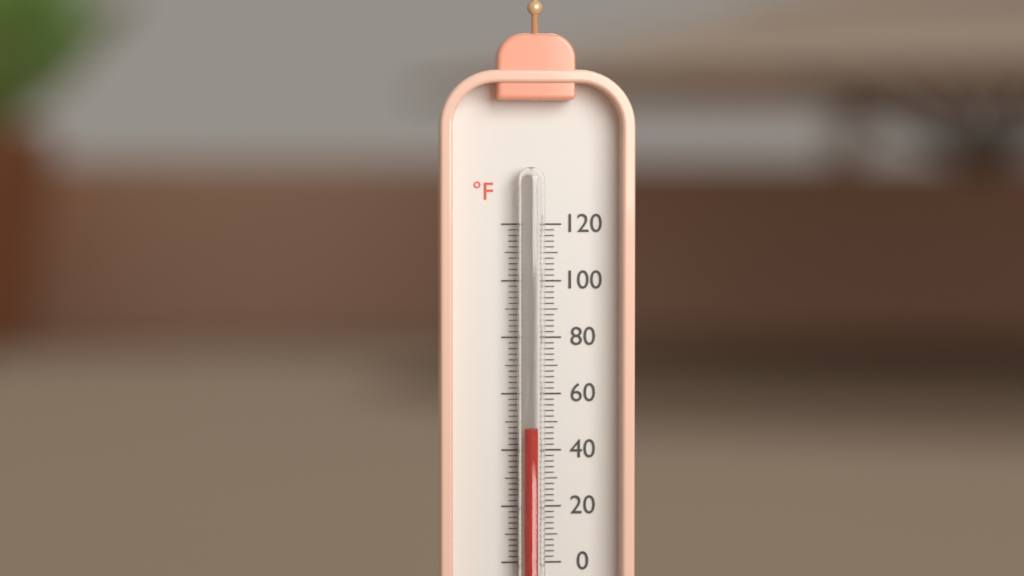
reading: 48 °F
